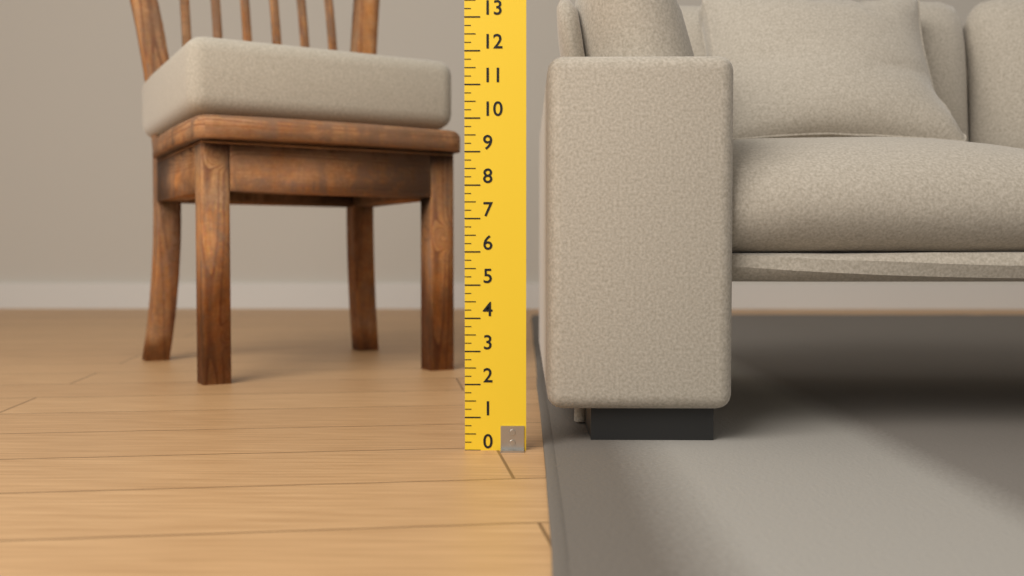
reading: 12.00 (no unit)
